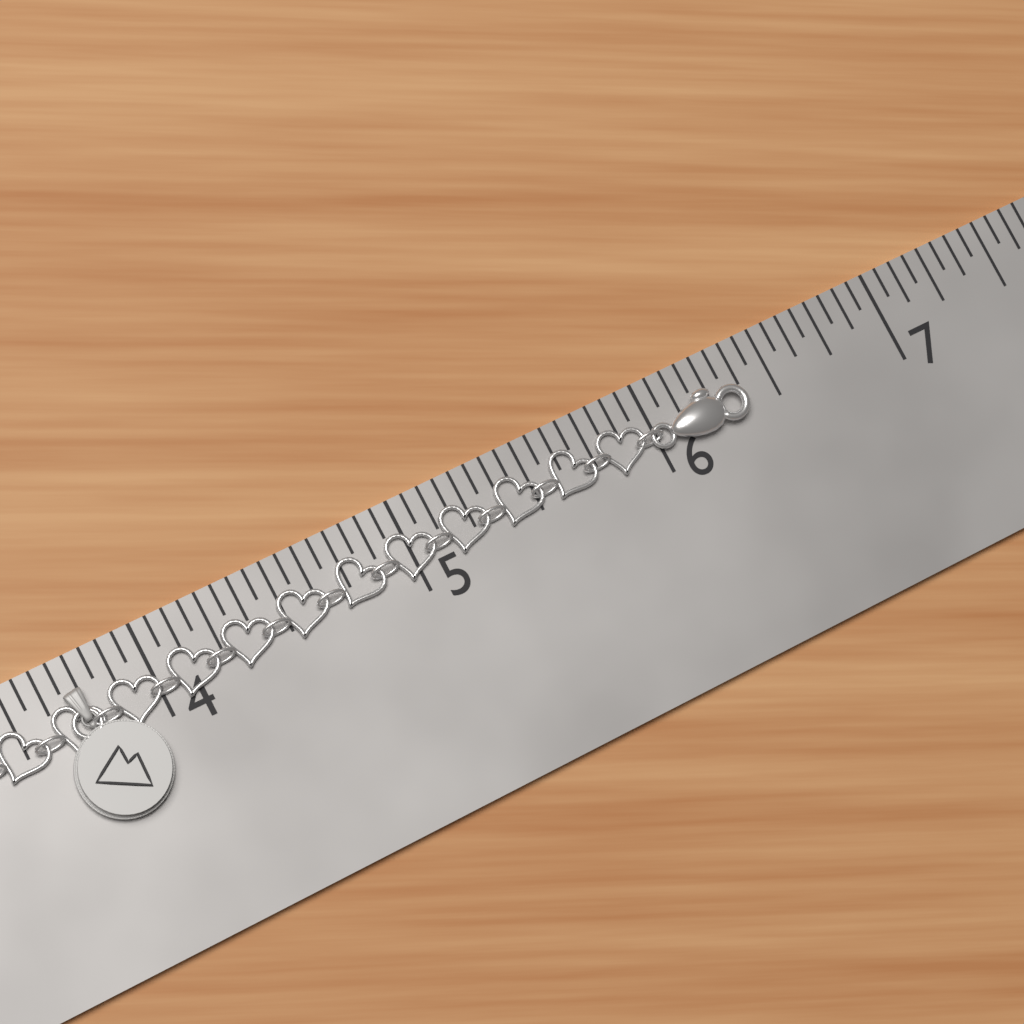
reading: 6.3750 in
